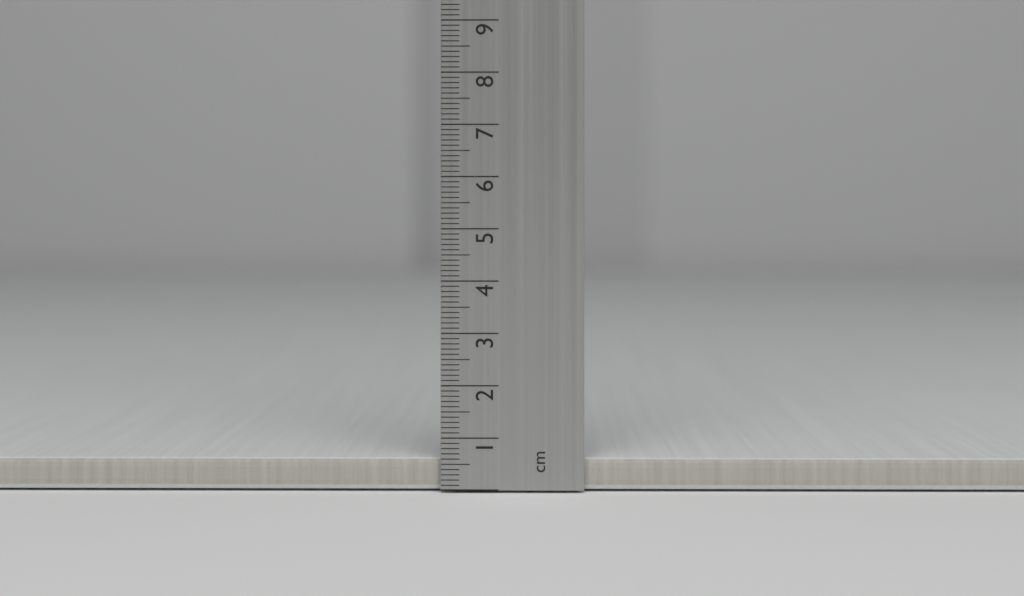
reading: 0.6 cm
